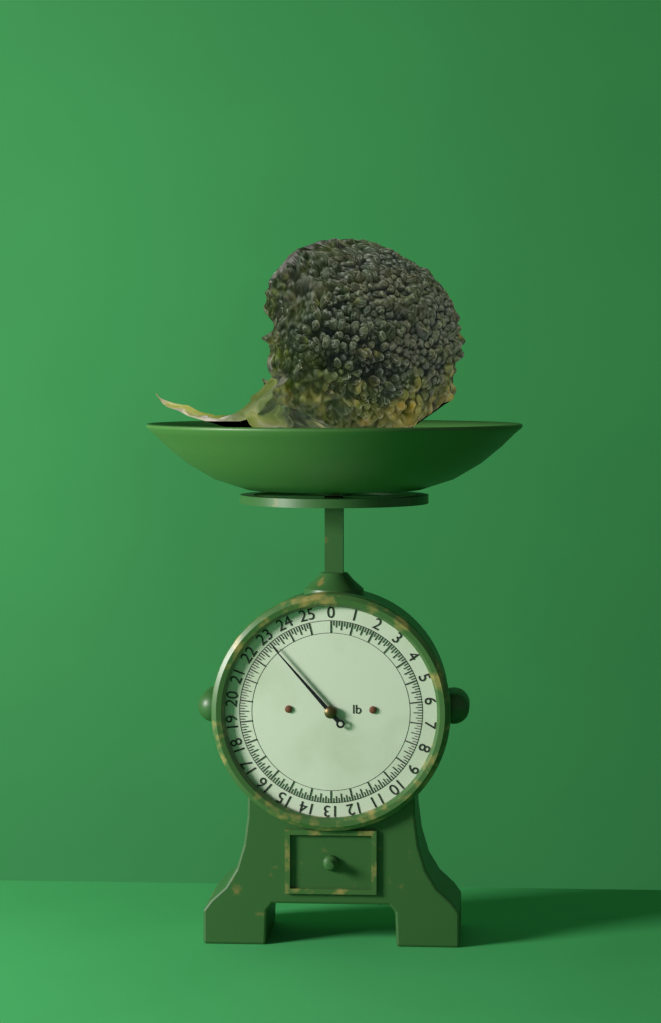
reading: 23.000 lb
